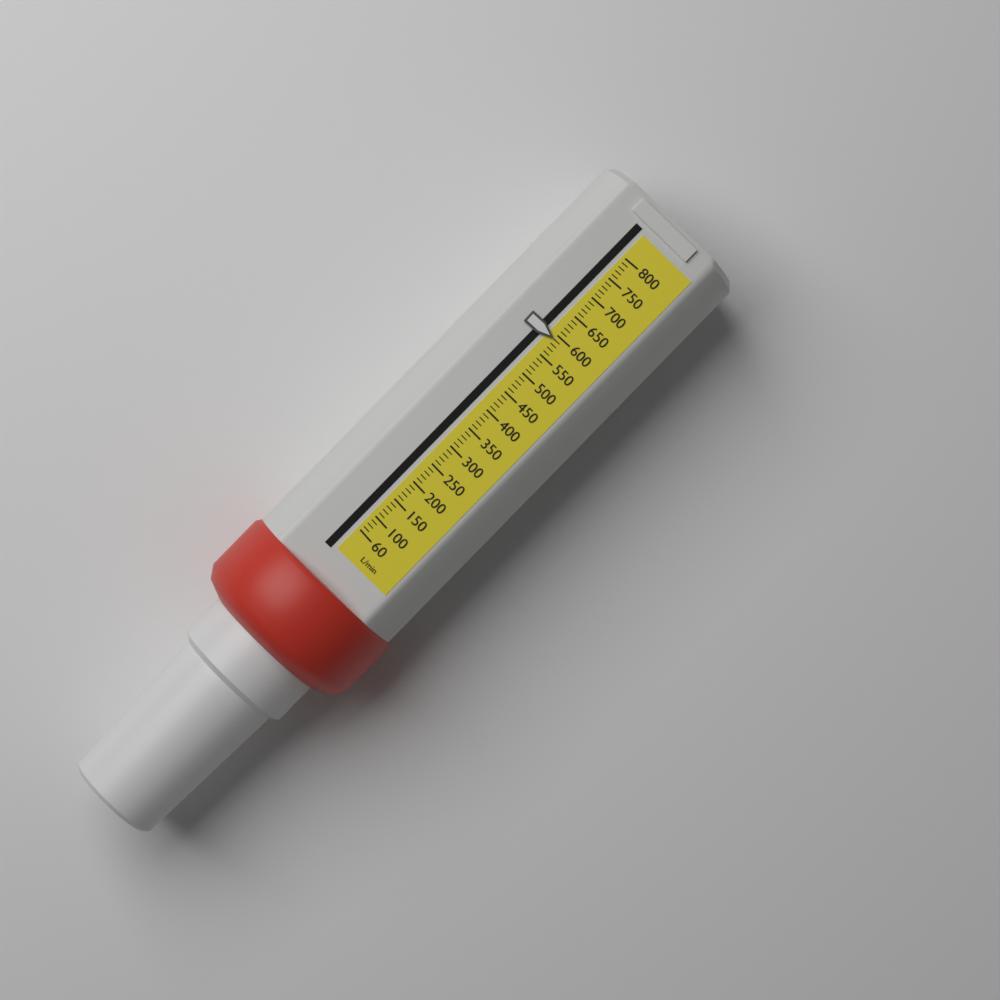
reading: 590 L/min
